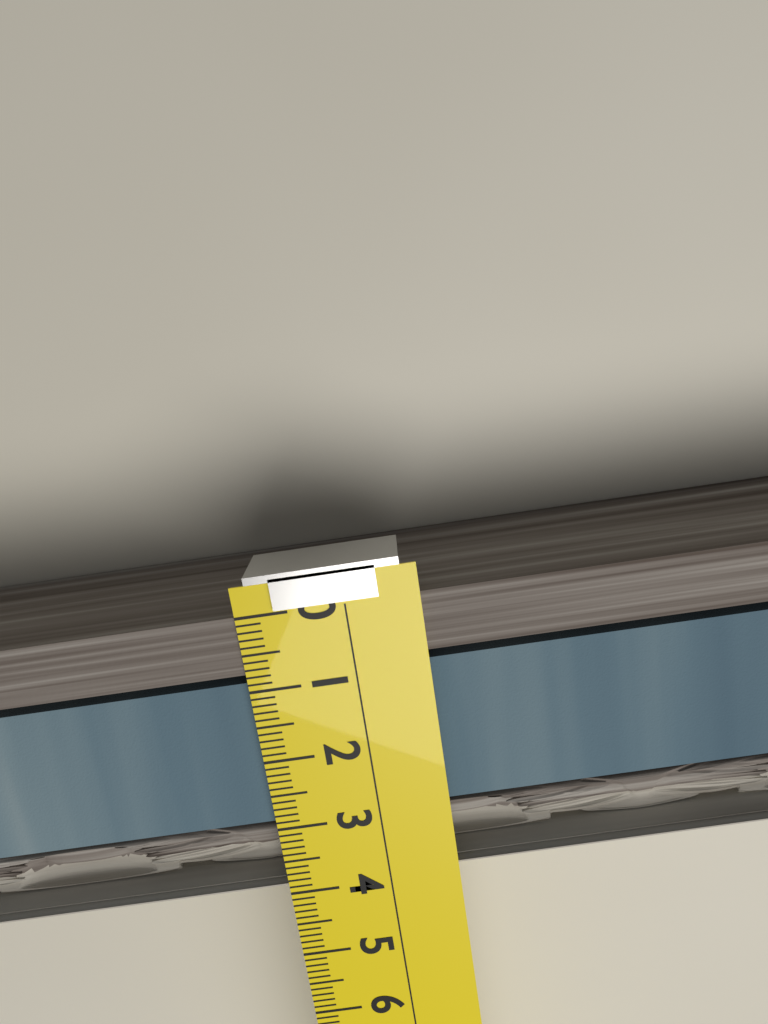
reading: 3.9 cm
